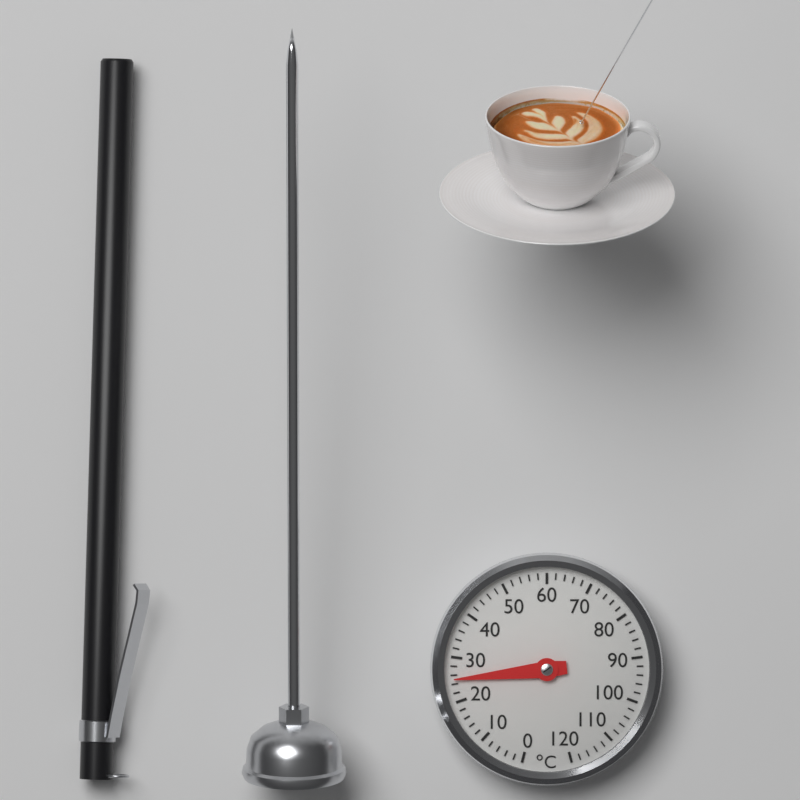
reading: 25 °C
